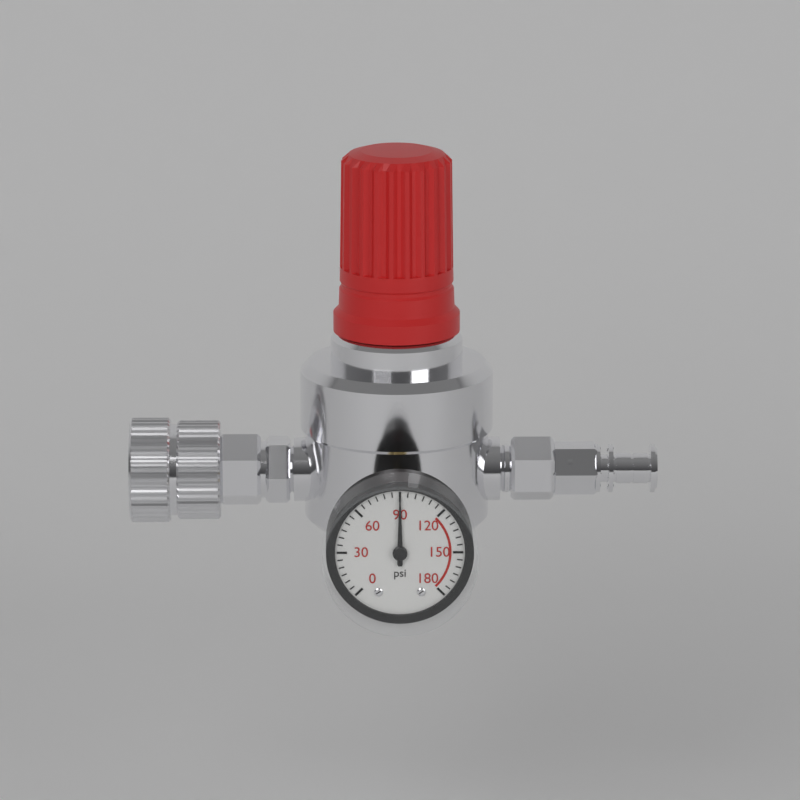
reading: 90 psi
